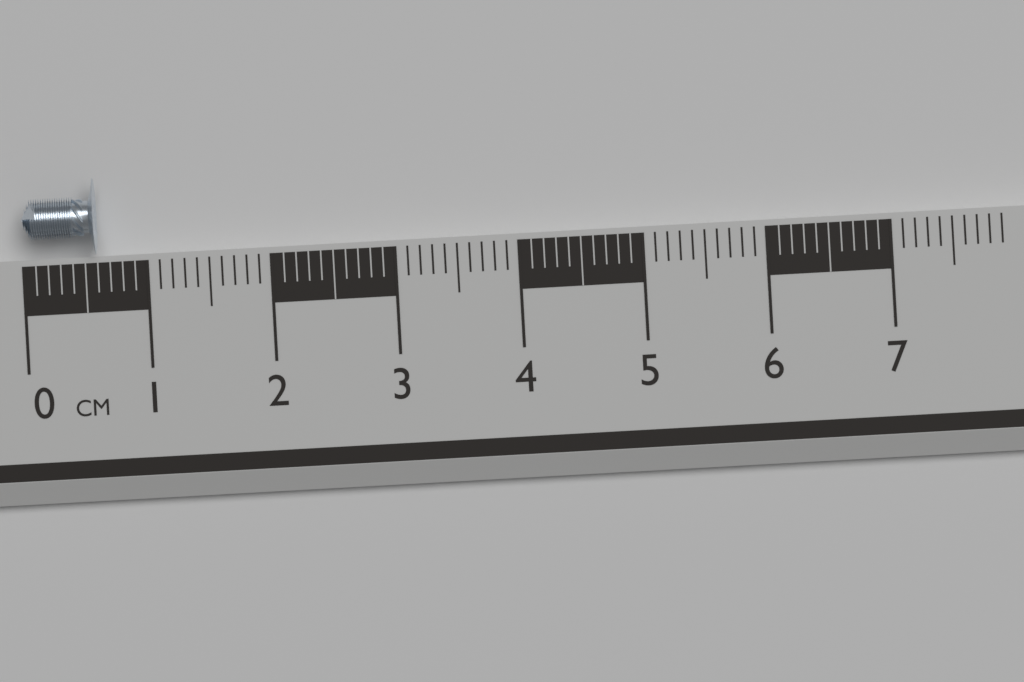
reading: 0.6 cm
